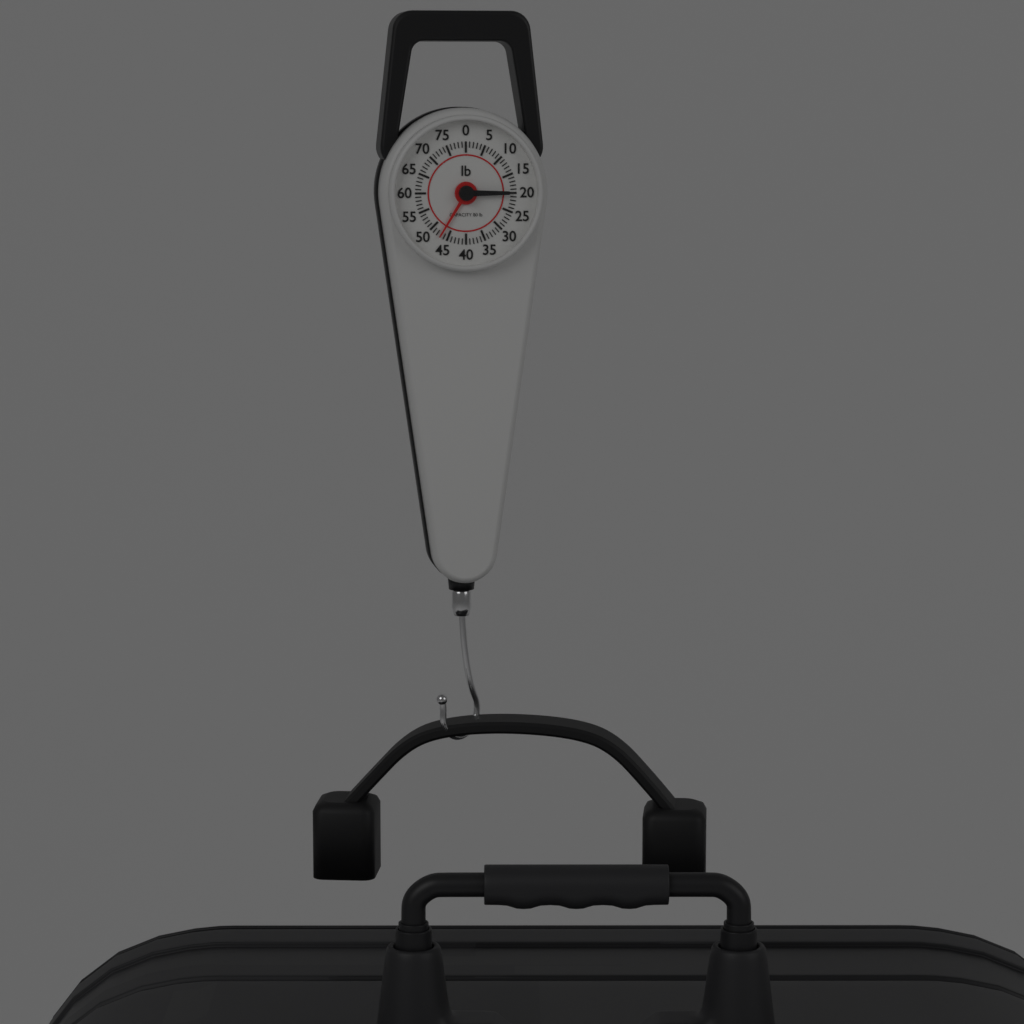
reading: 47 lb
